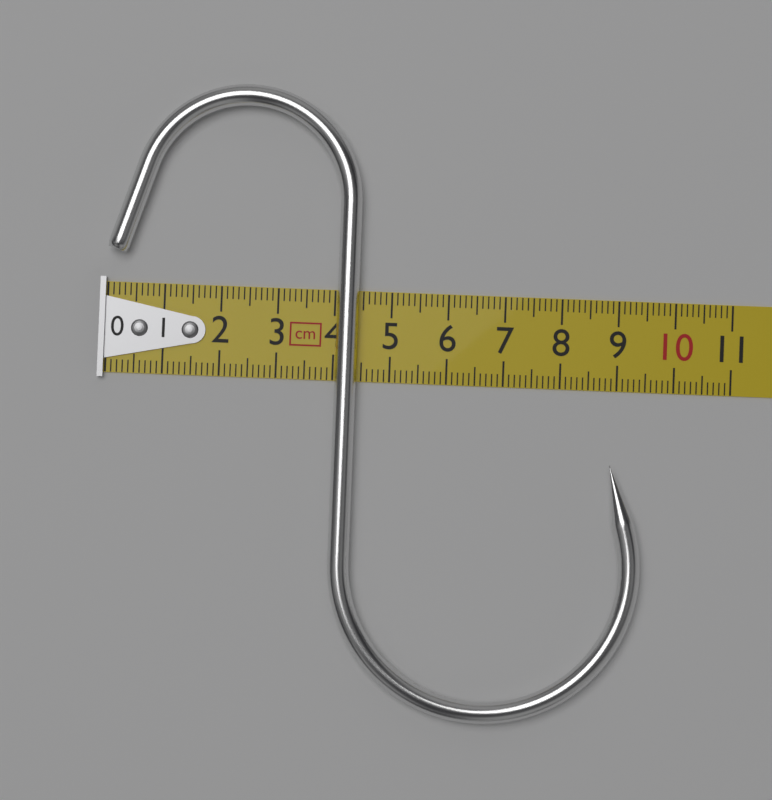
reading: 9.5 cm
